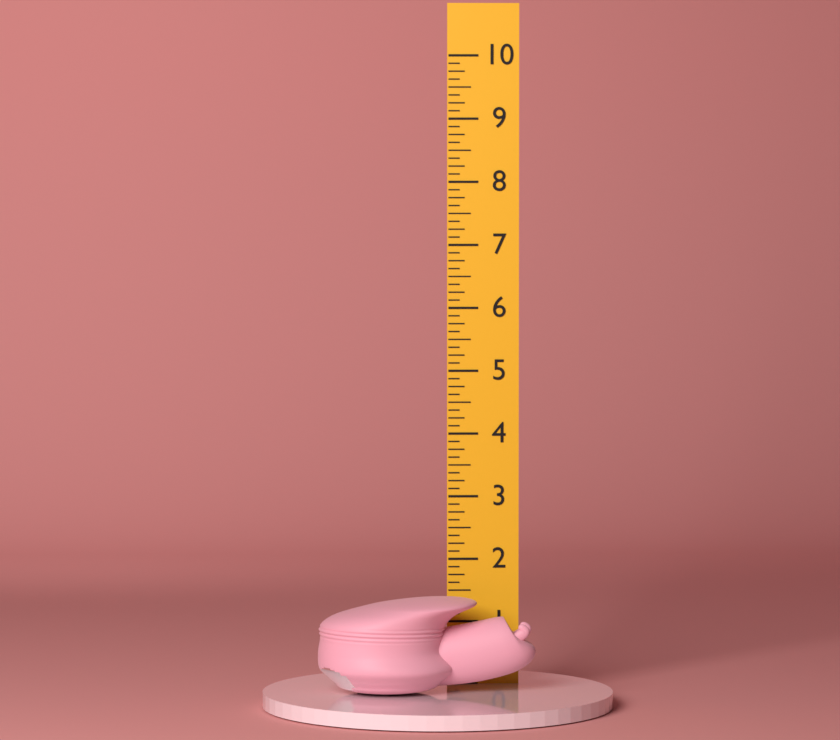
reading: 1.500 in
